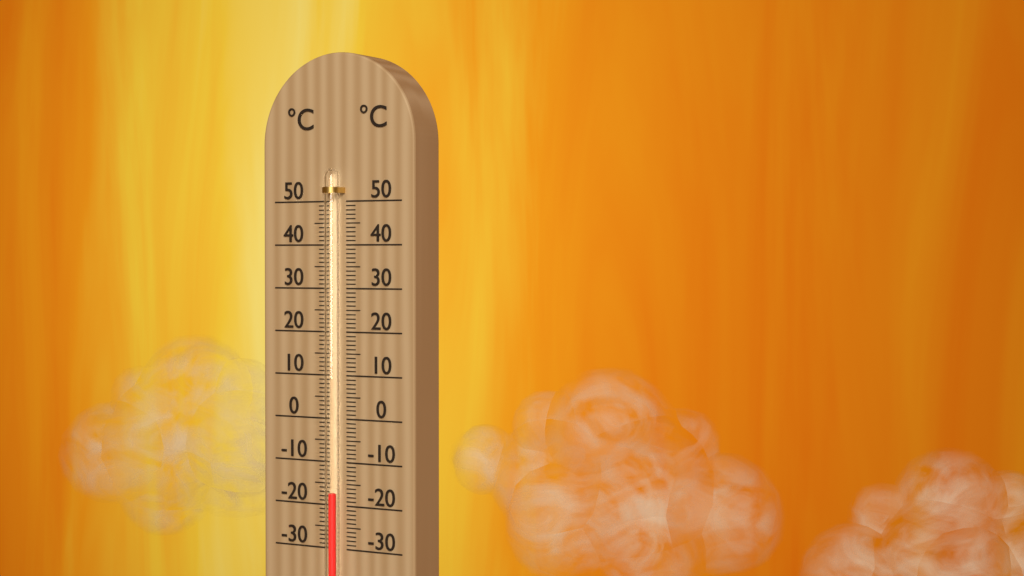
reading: -17 °C
